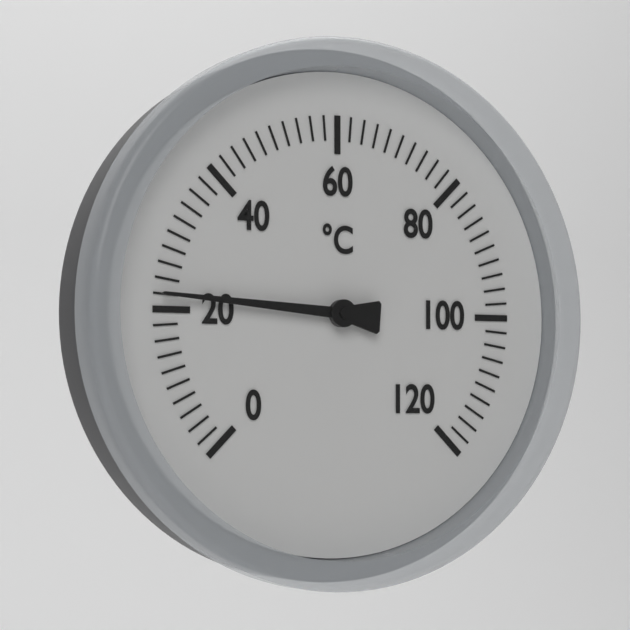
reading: 22 °C
